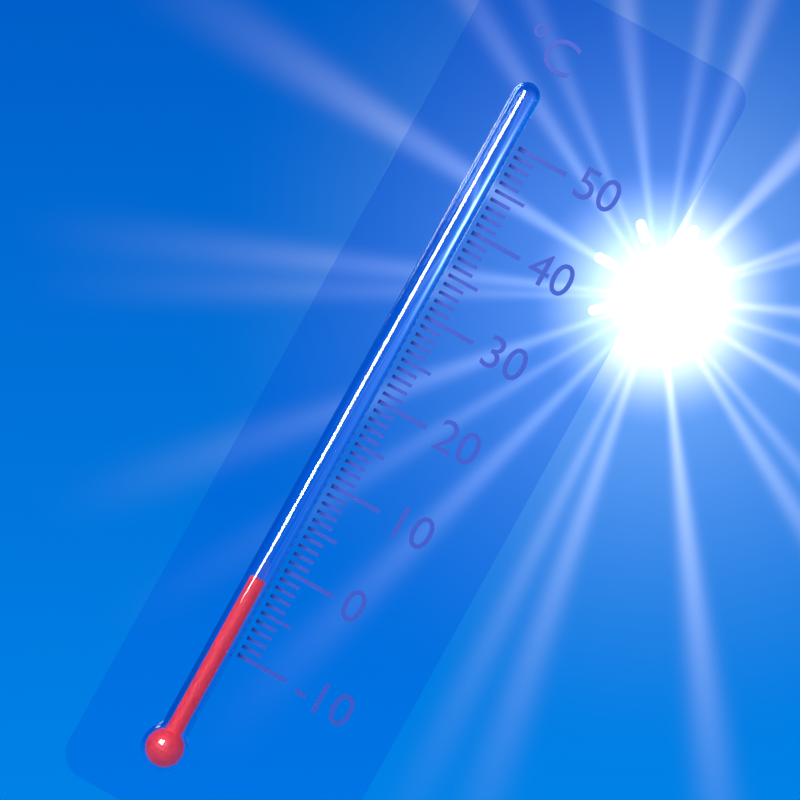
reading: -2 °C
